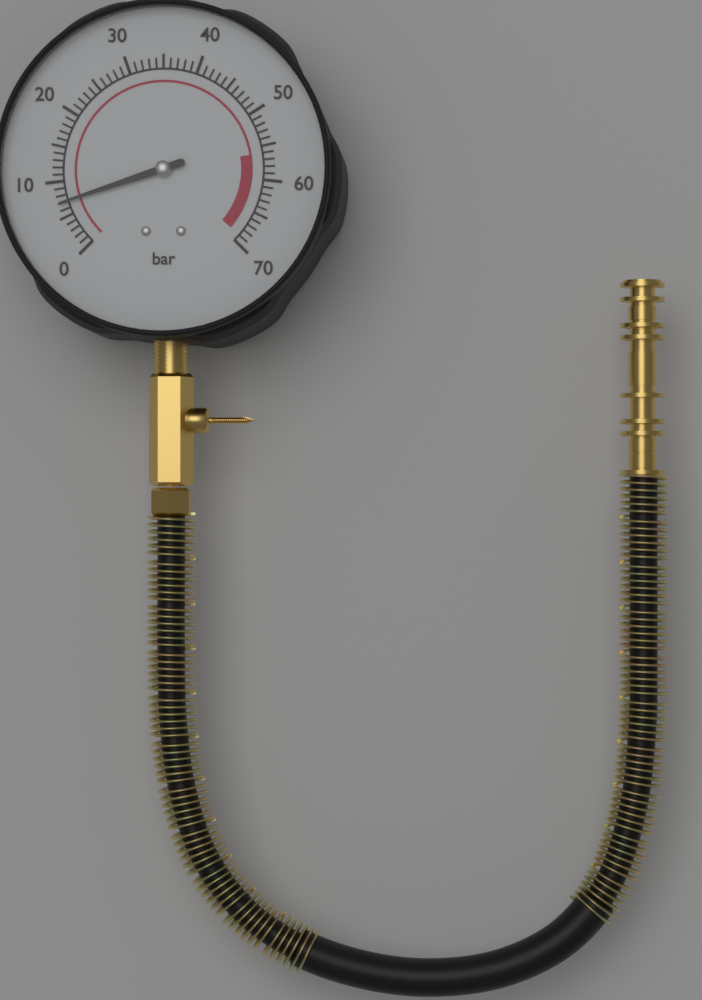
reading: 7 bar
